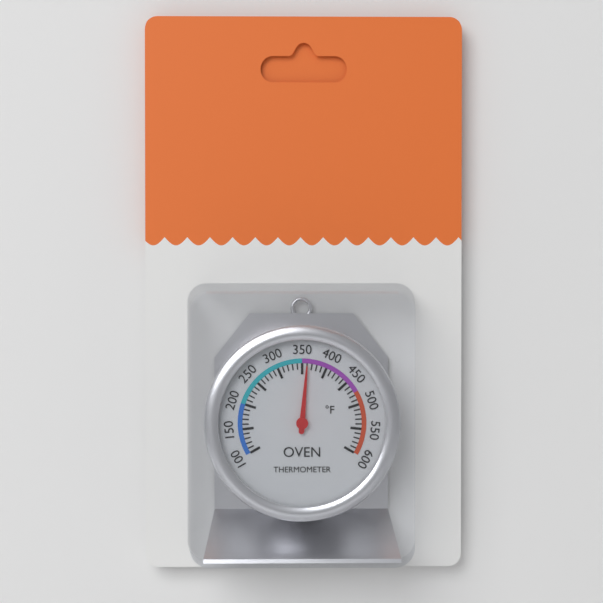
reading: 360 °F
